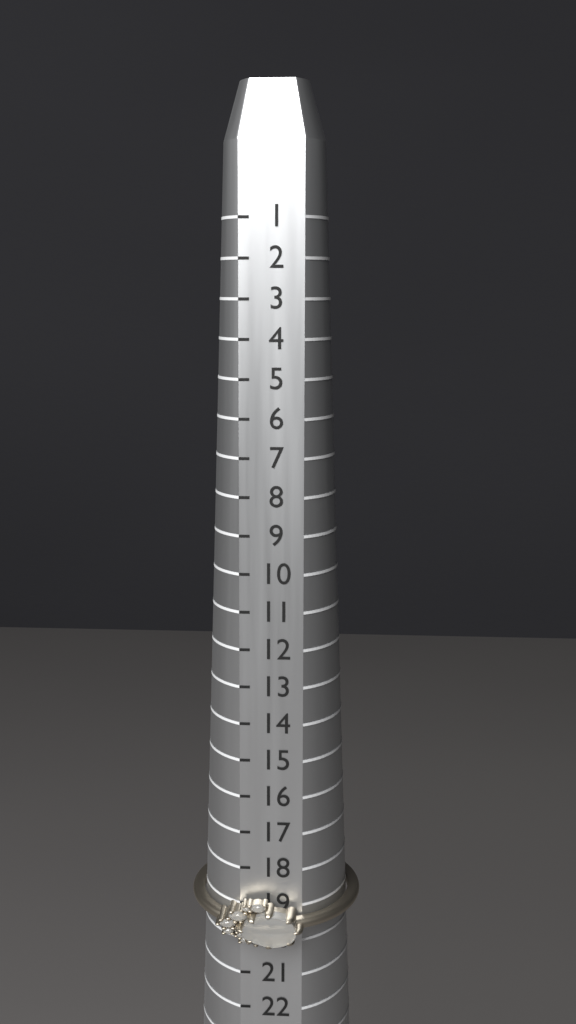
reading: 20 (no unit)
